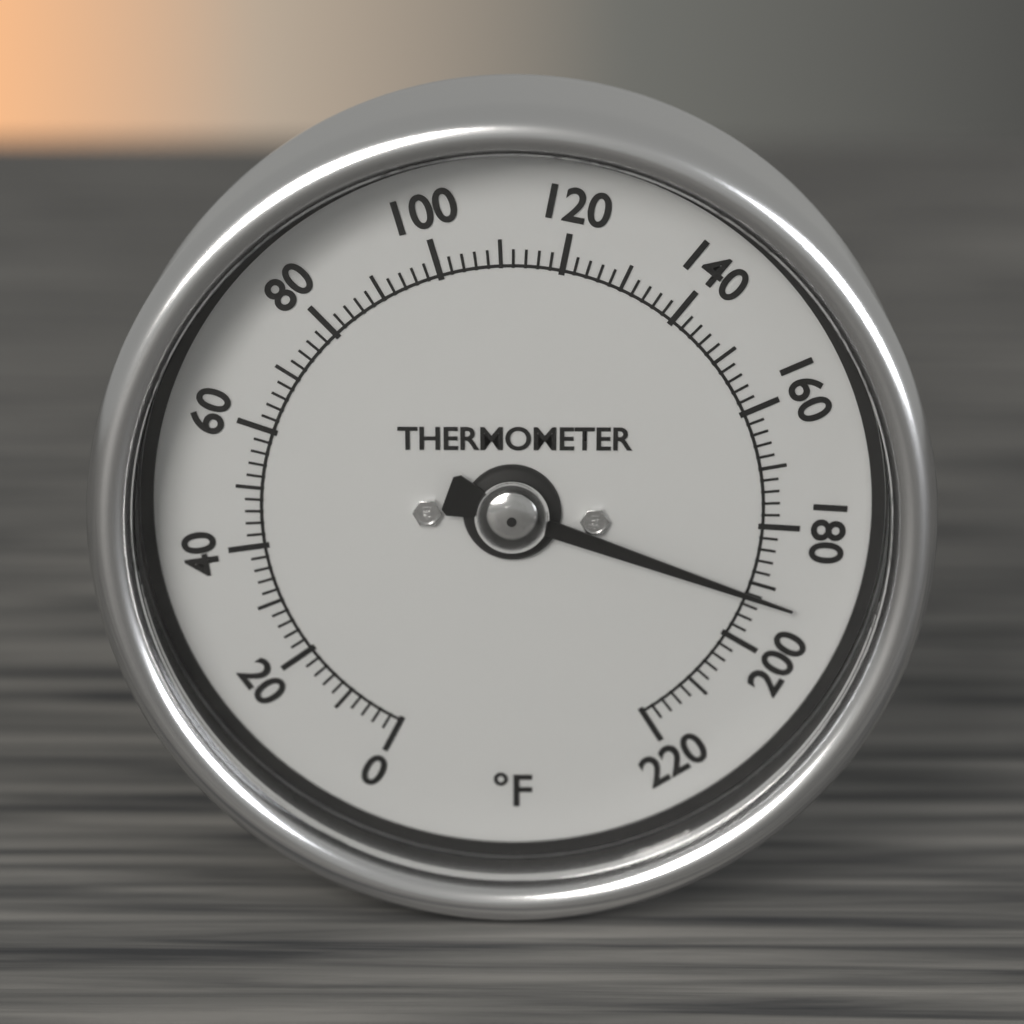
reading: 192 °F
